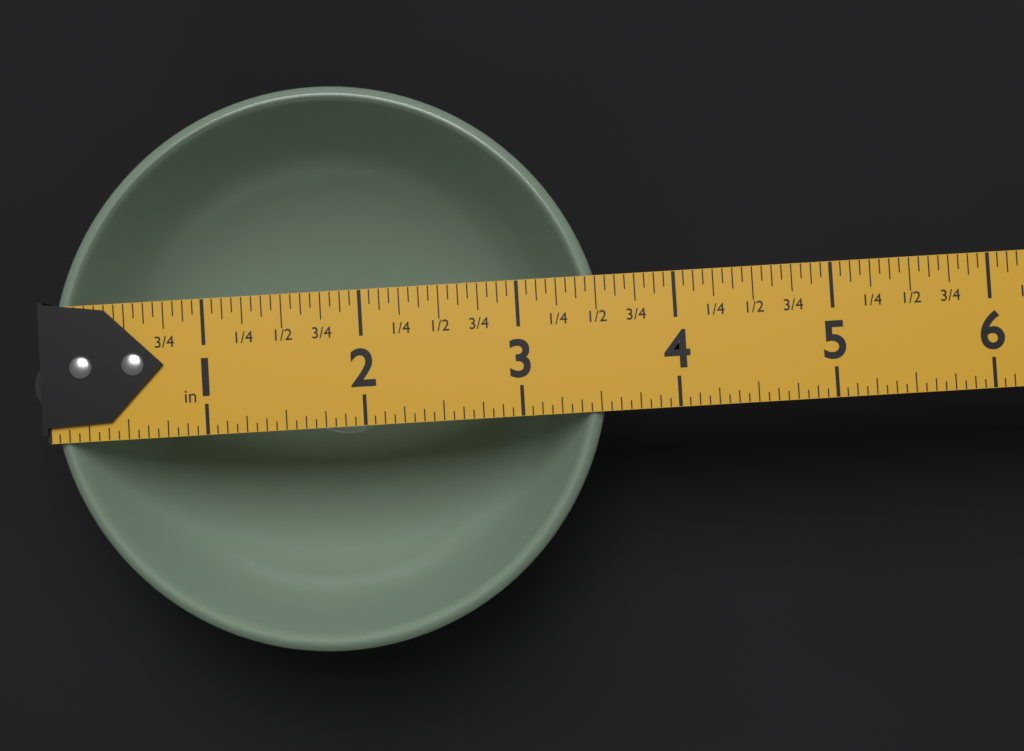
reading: 3.5625 in
